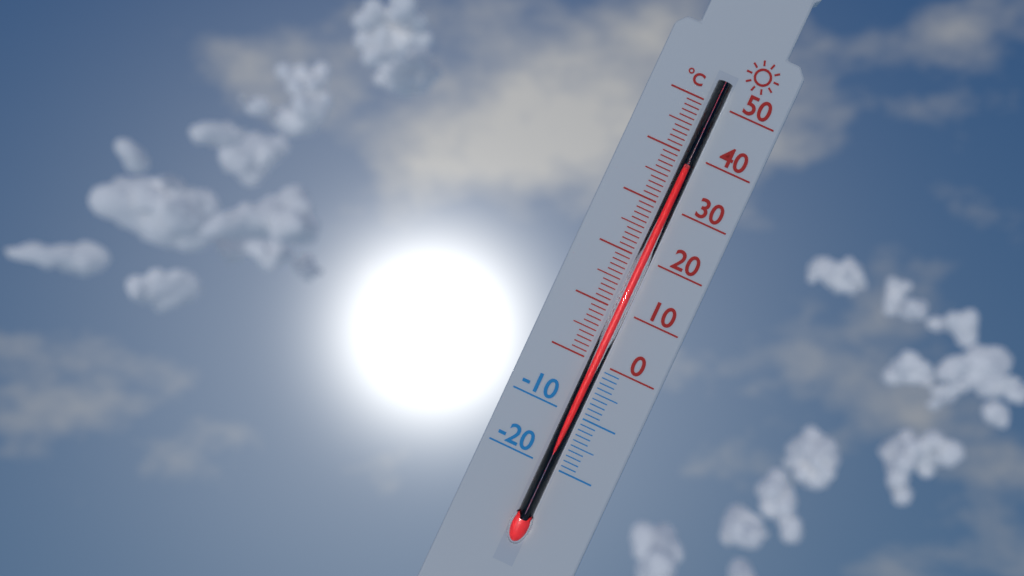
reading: 37 °C
